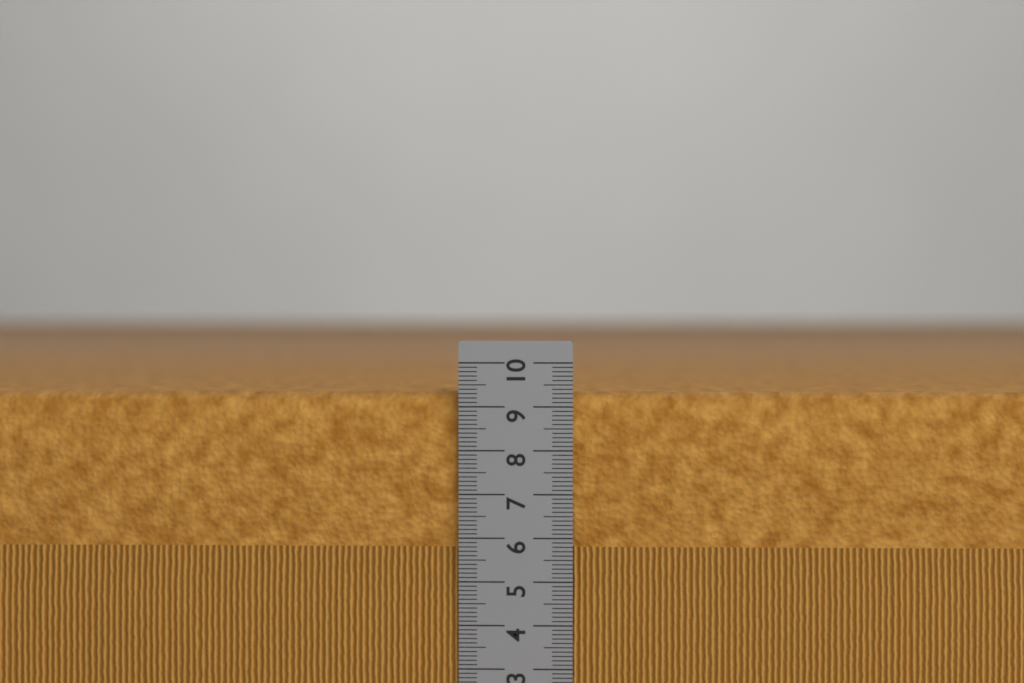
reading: 9.3 cm
